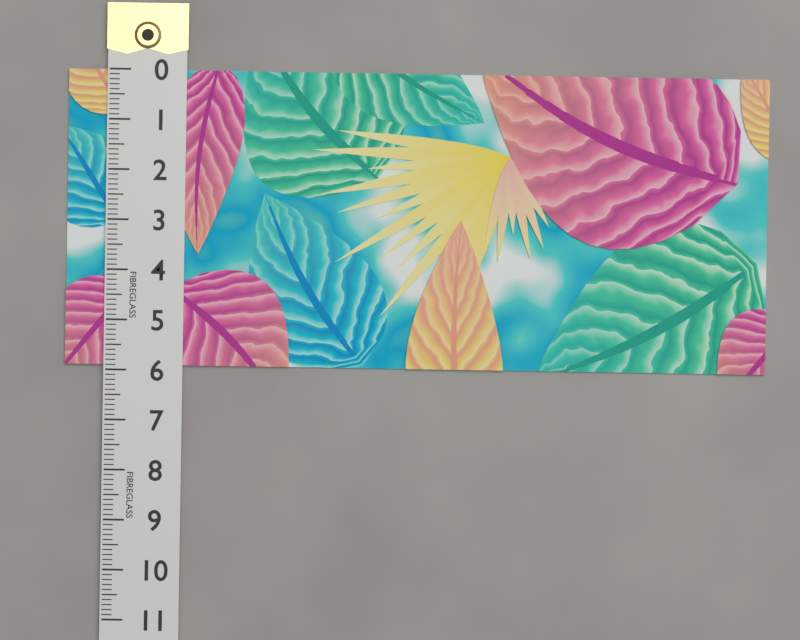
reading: 5.9 (no unit)
